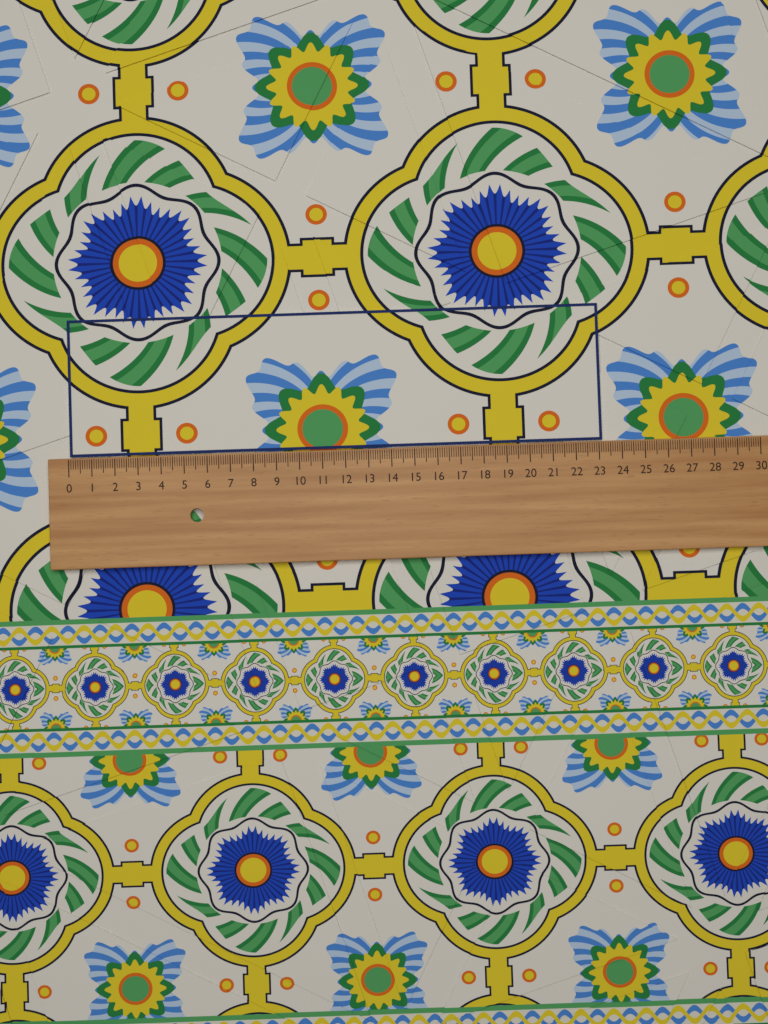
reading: 23.2 (no unit)
